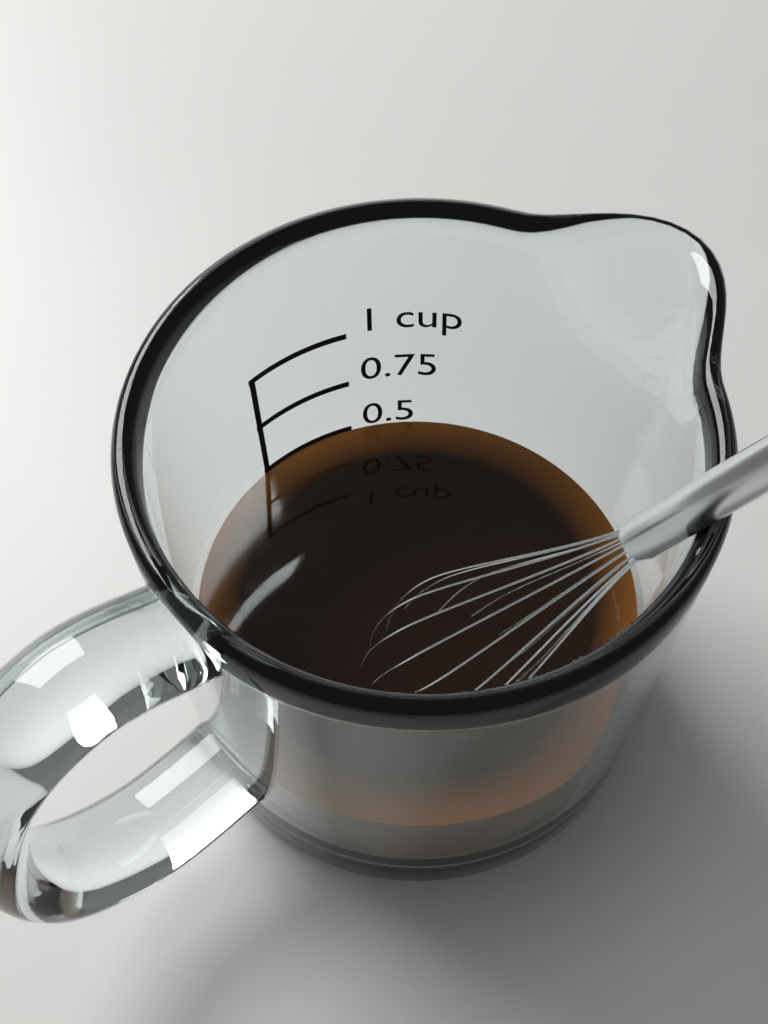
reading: 0.50 cup
